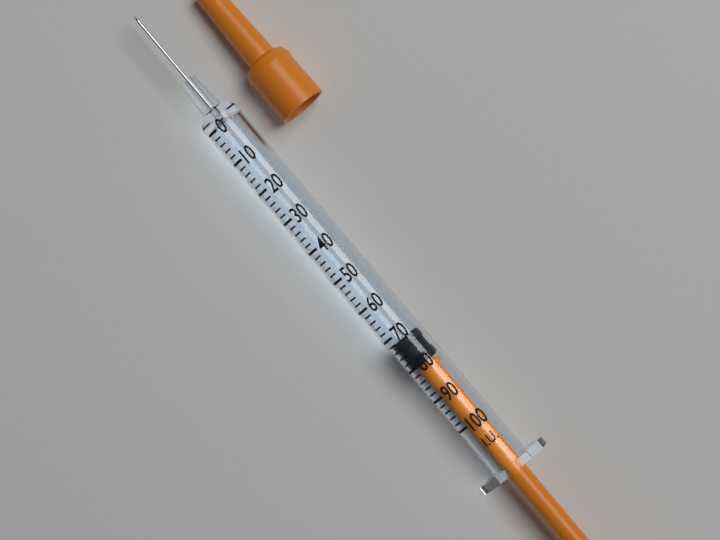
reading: 72 I.U.
